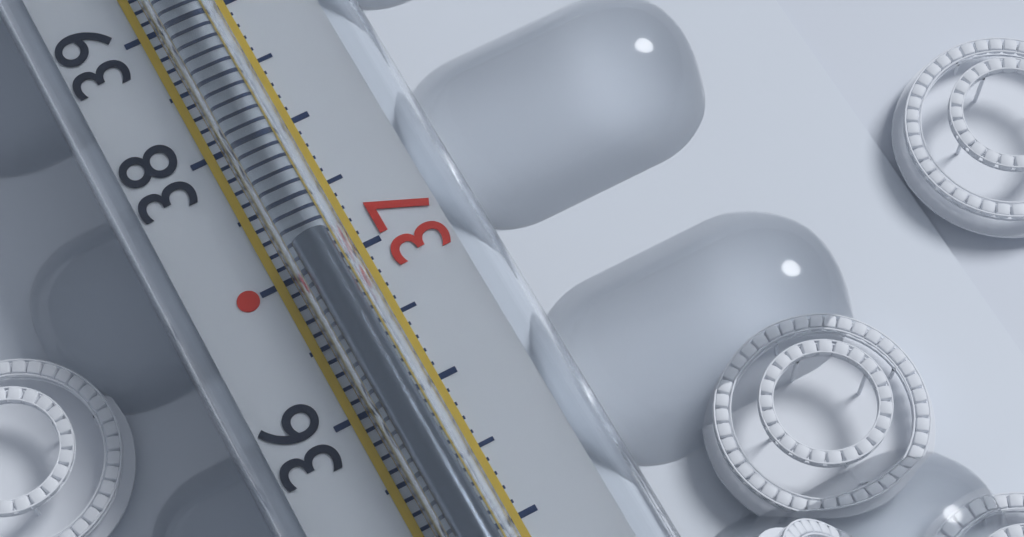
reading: 37.1 °C
